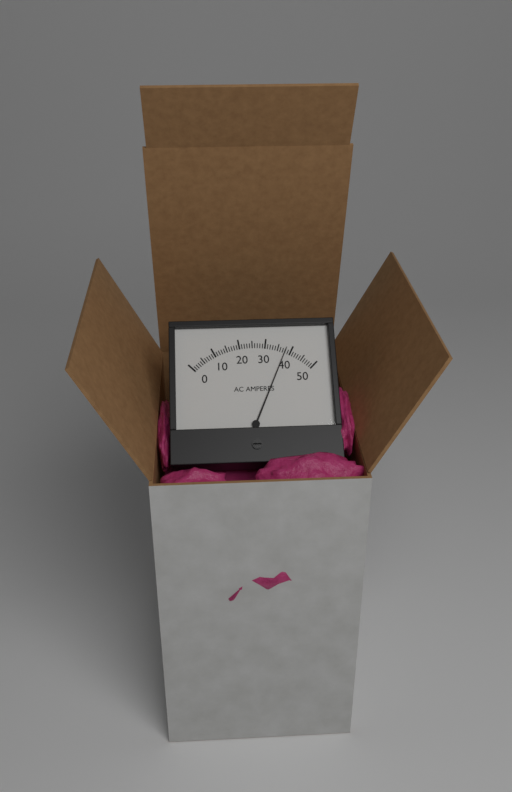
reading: 38 A
